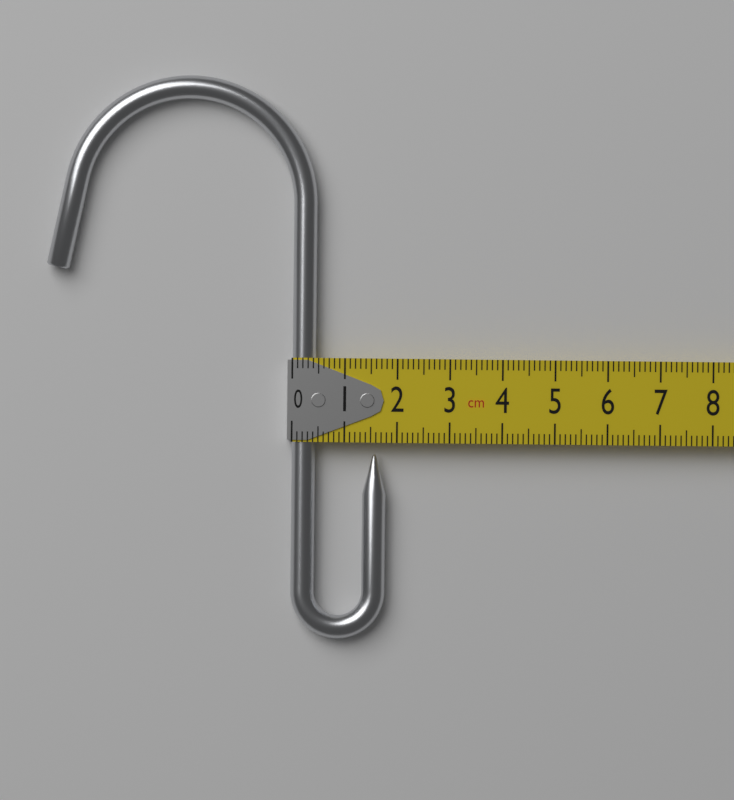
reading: 1.8 cm
